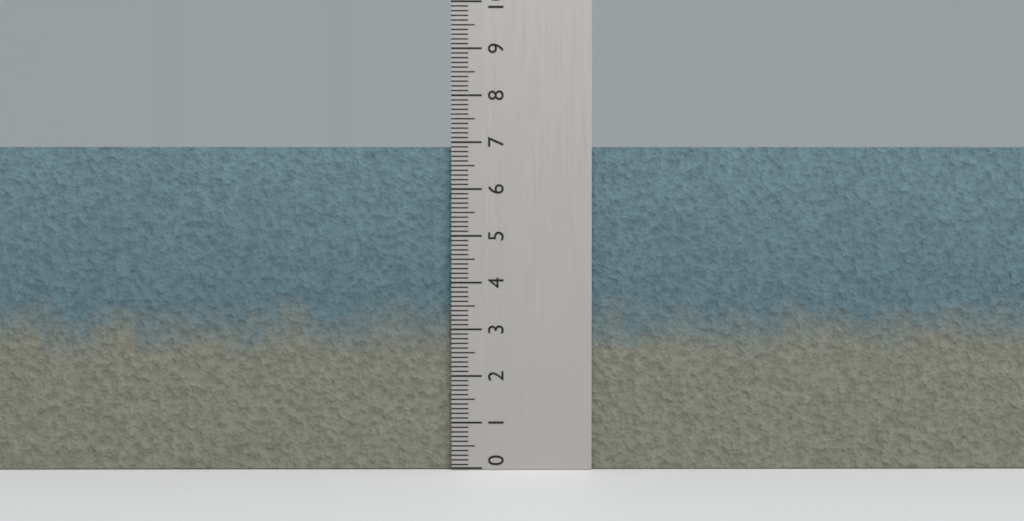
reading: 6.9 (no unit)
